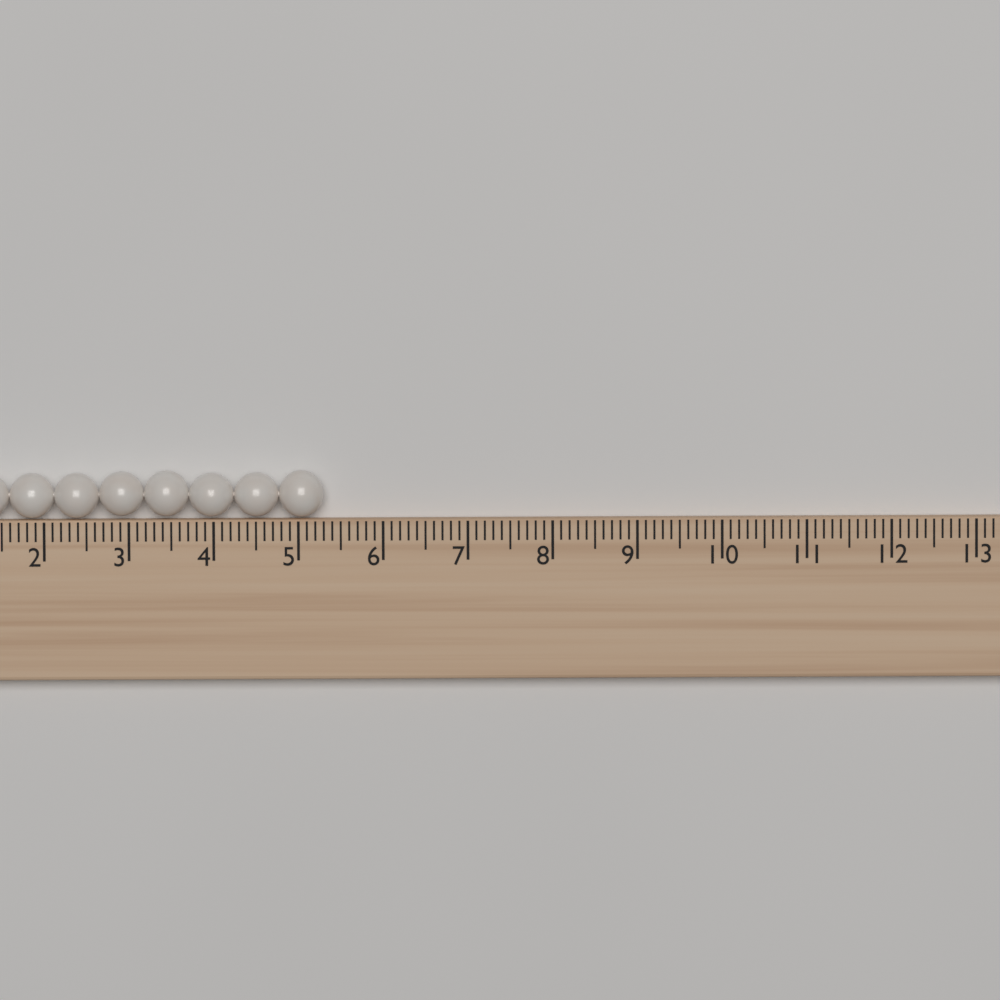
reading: 5.3 (no unit)
